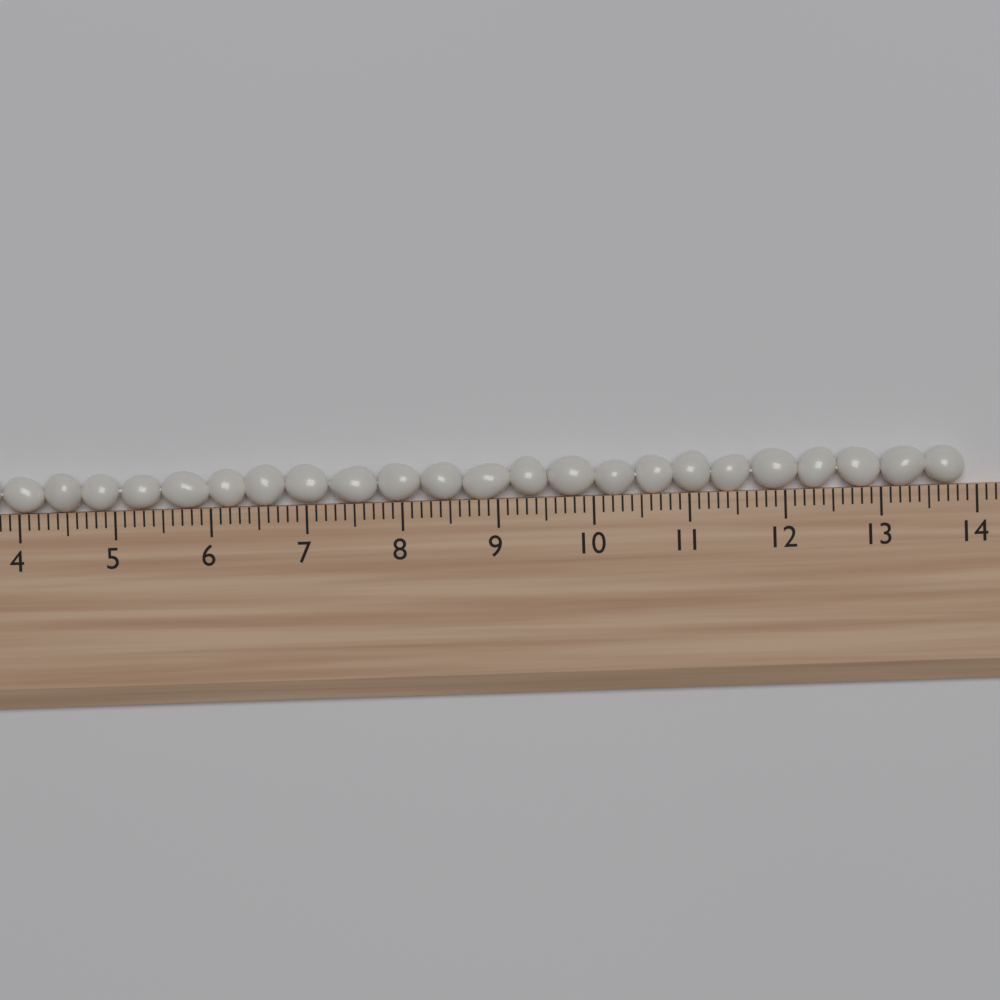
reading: 13.9 (no unit)
